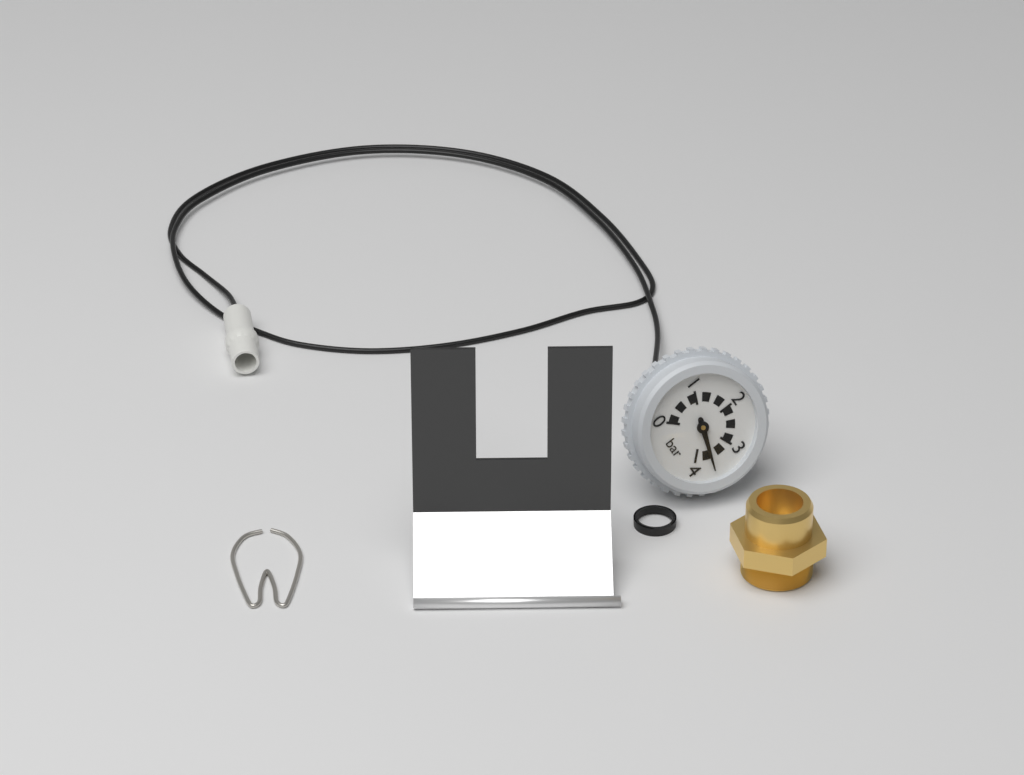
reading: 3.6 bar
